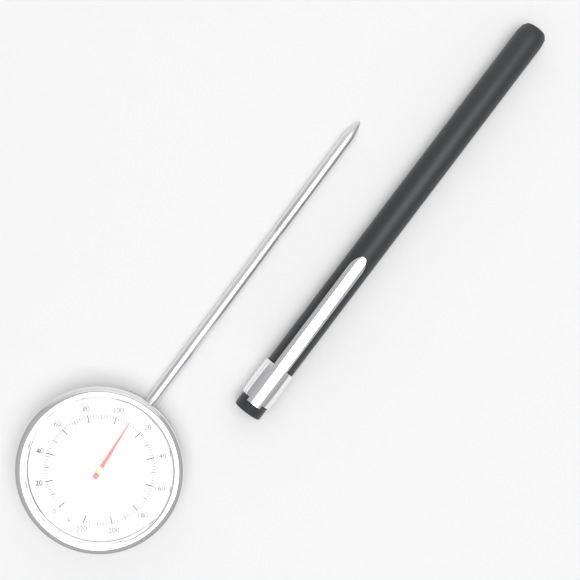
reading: 110 °F
